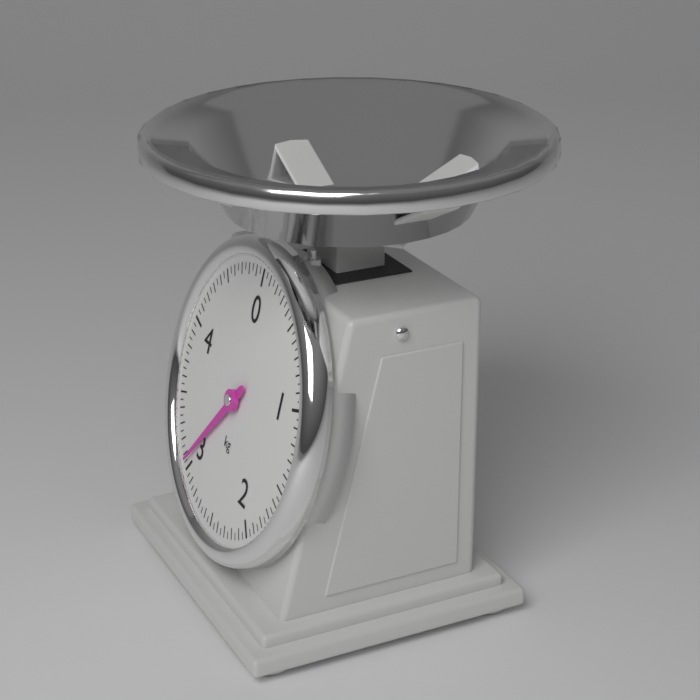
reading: 3.05 kg
